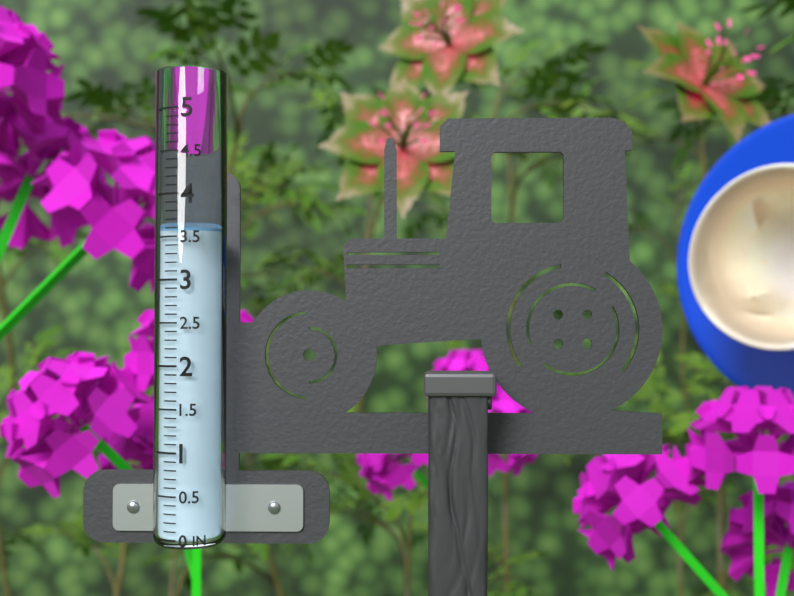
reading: 3.6 in
